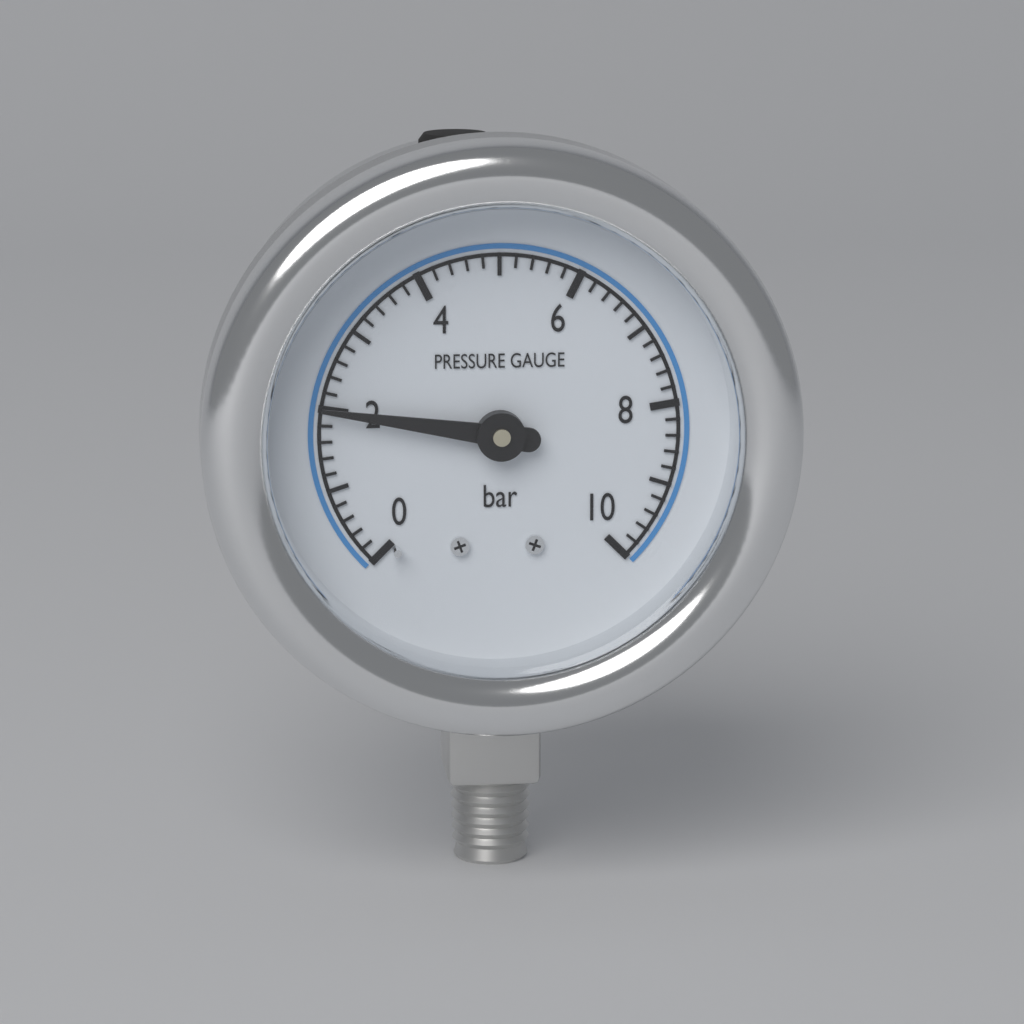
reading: 2.0 bar
